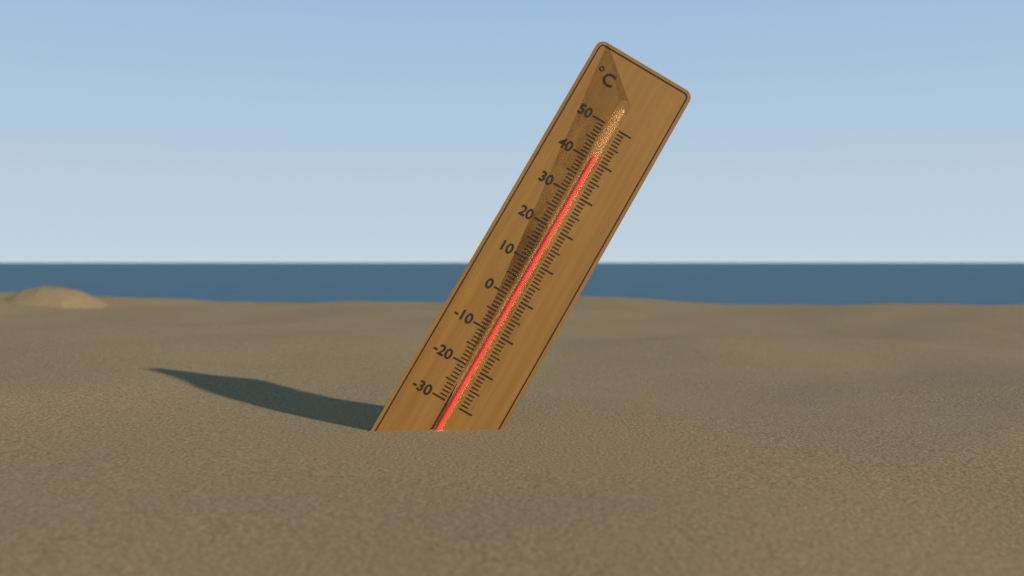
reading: 41 °C
